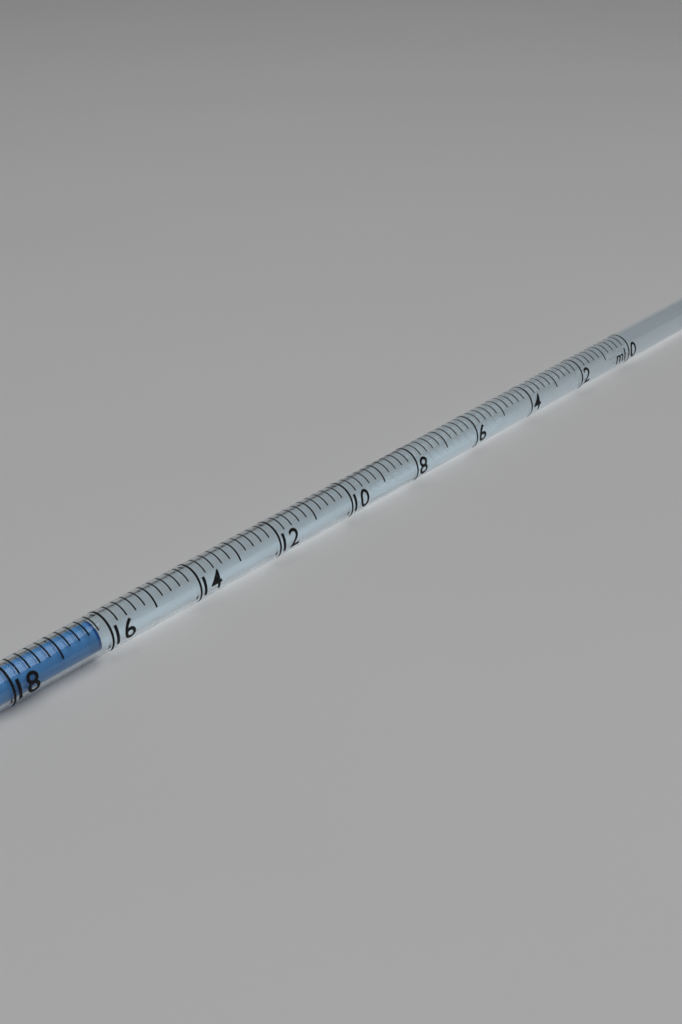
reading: 16.2 ml
